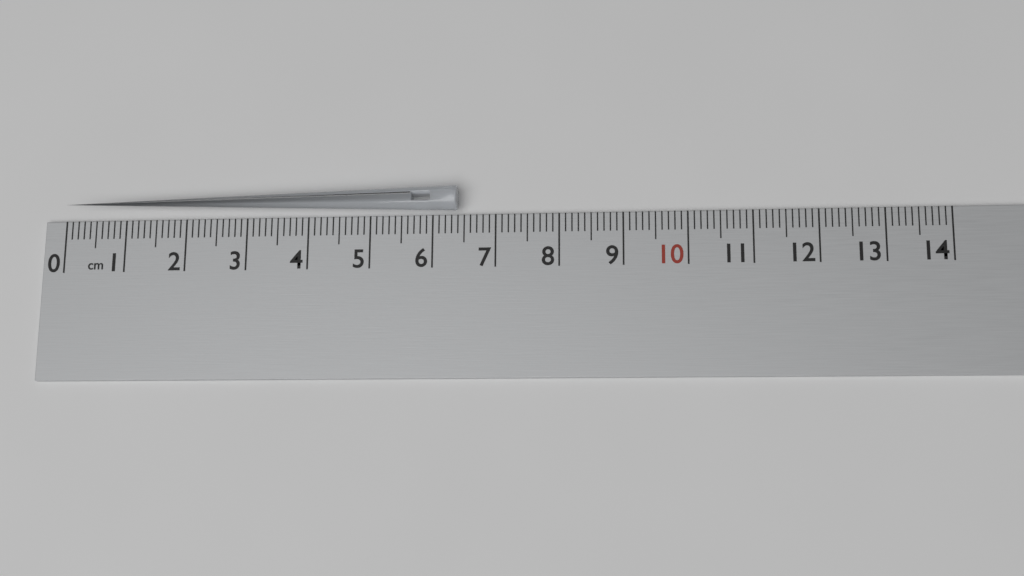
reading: 6.4 cm
